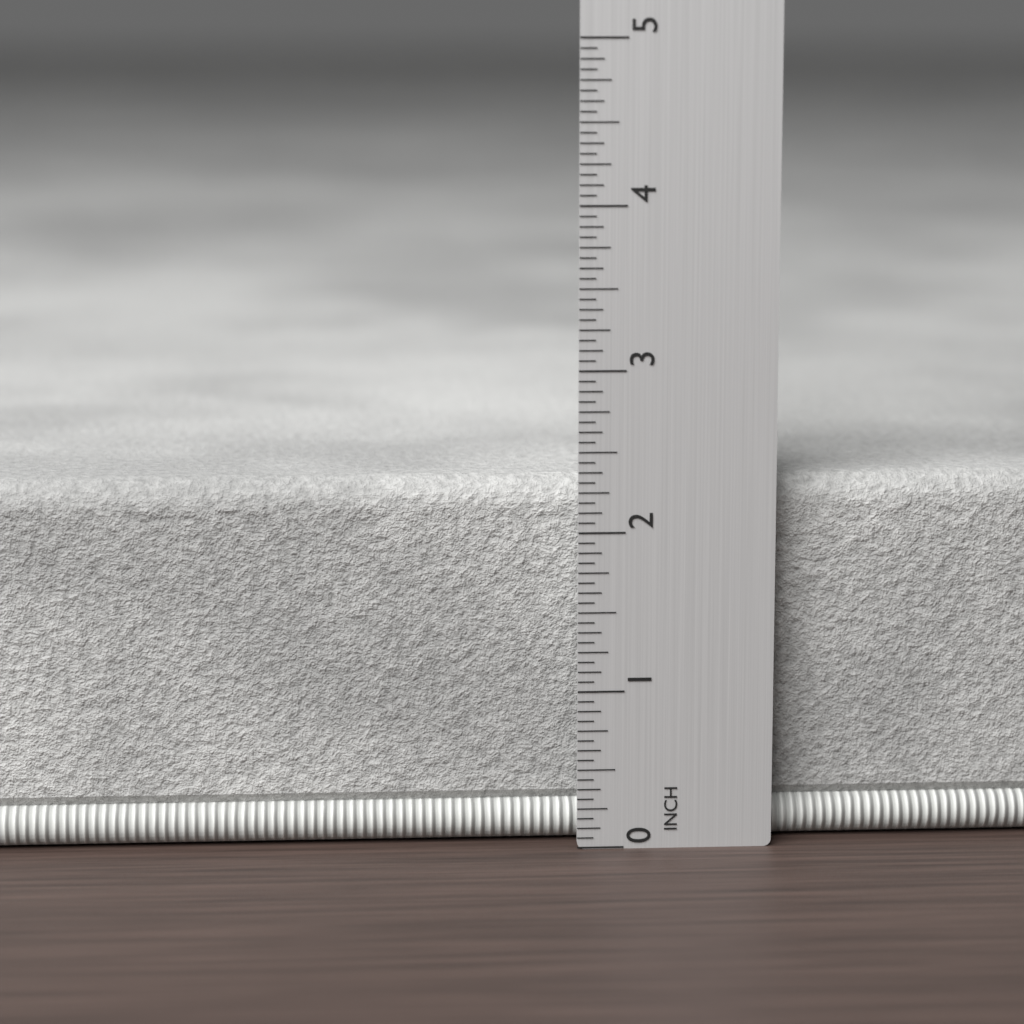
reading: 2.3125 in
